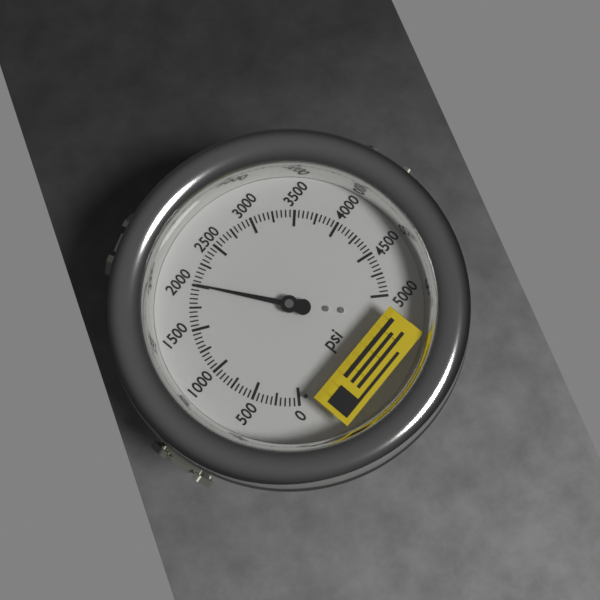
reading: 2000 psi
